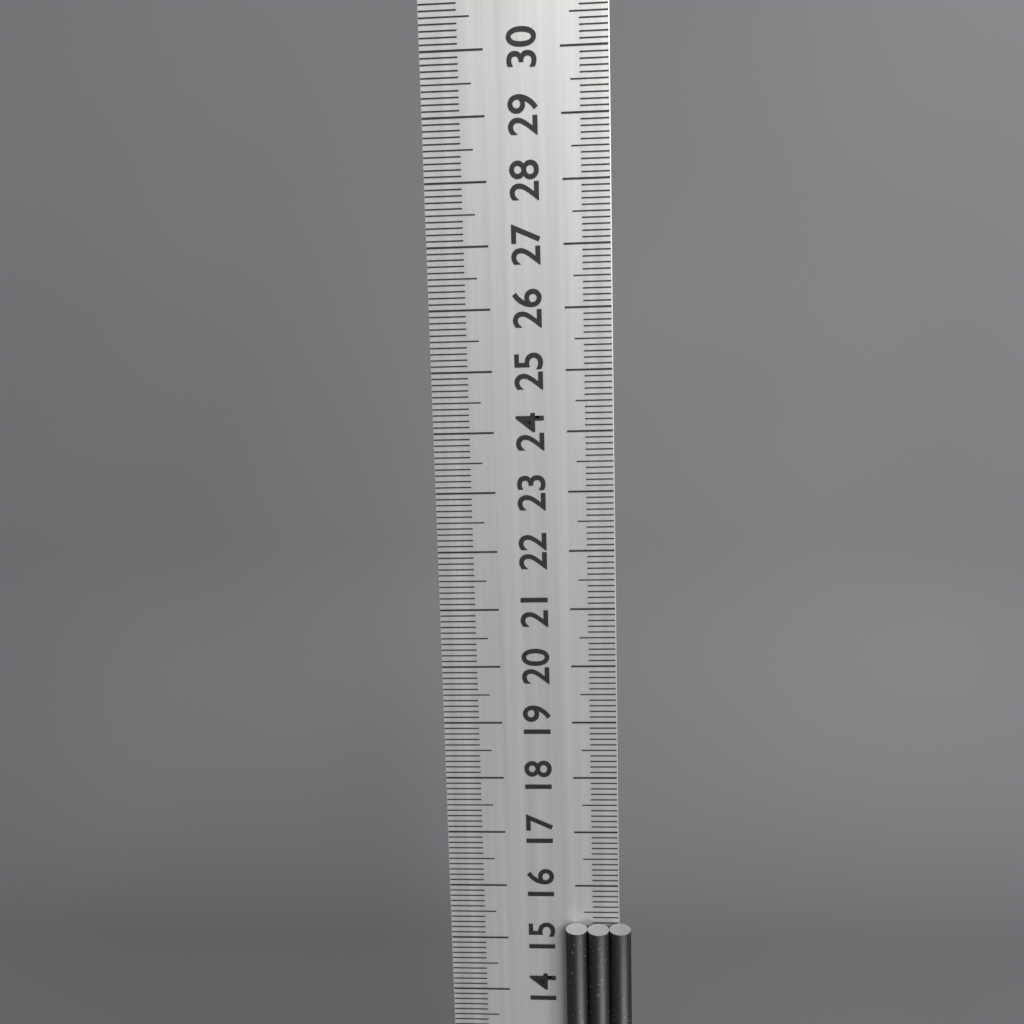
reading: 15.3 cm
